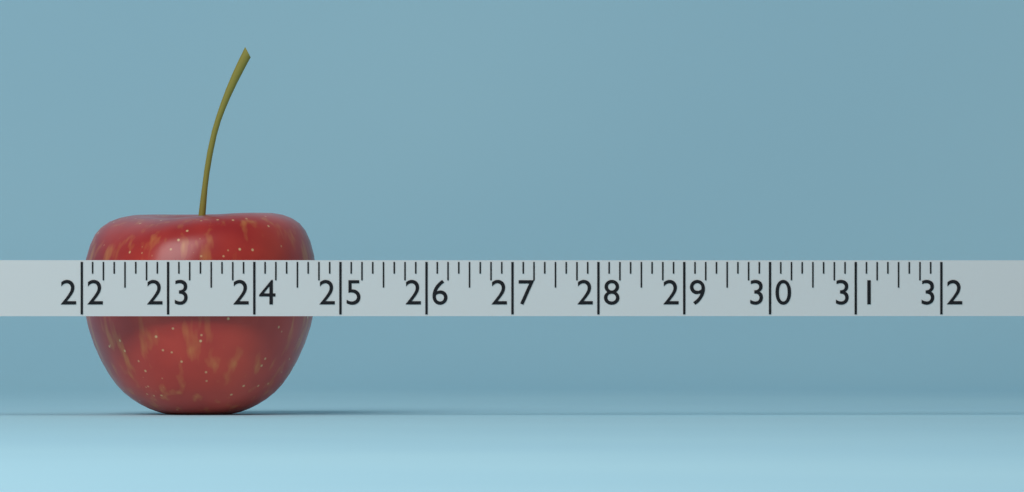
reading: 24.750 (no unit)
